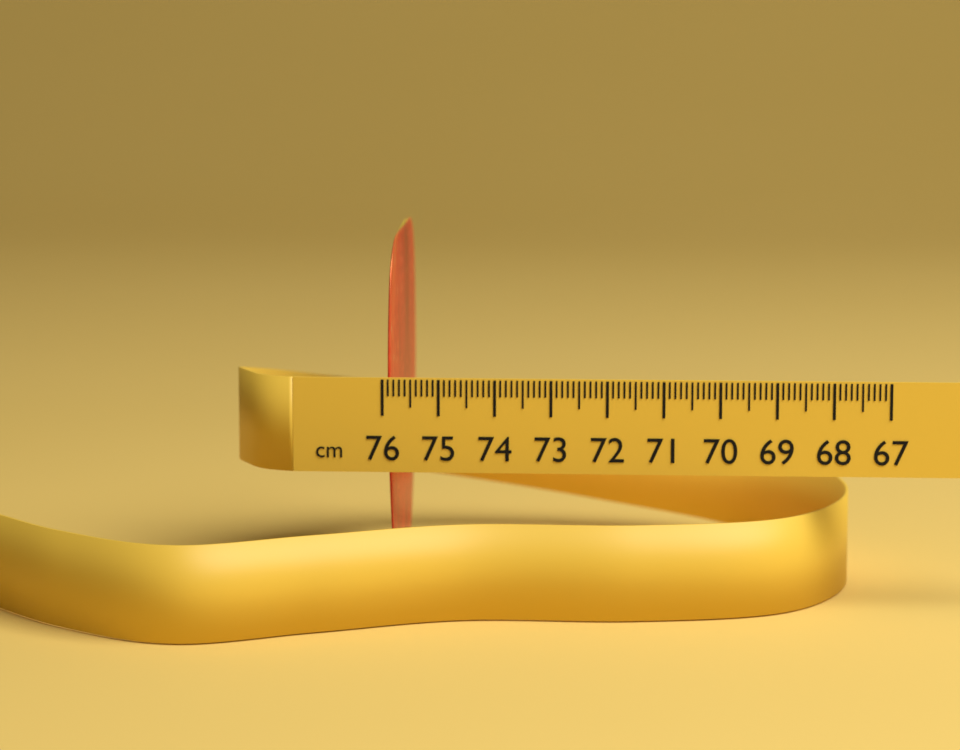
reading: 75.8 cm
